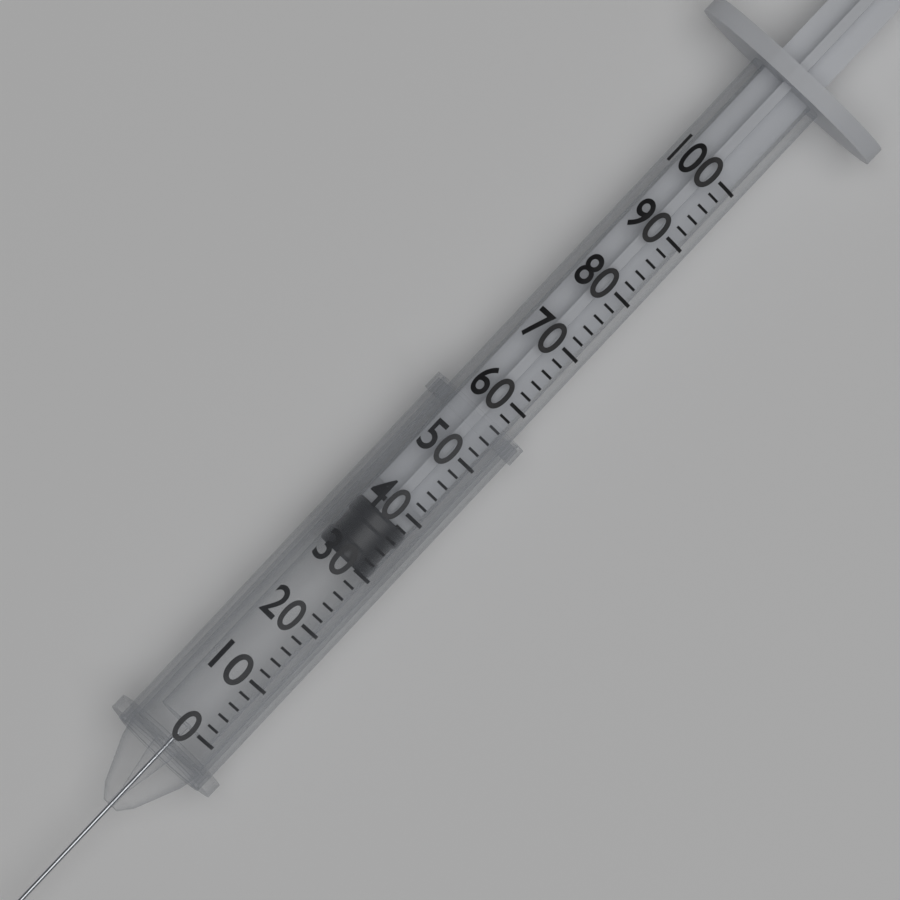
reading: 30 (no unit)
